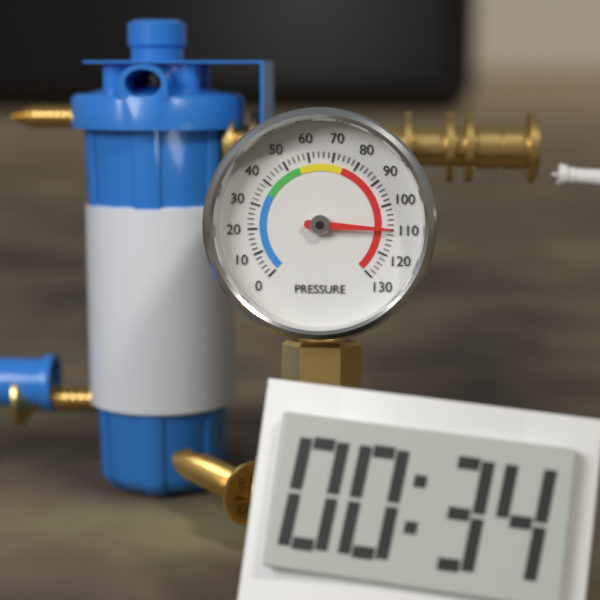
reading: 110 (no unit)
